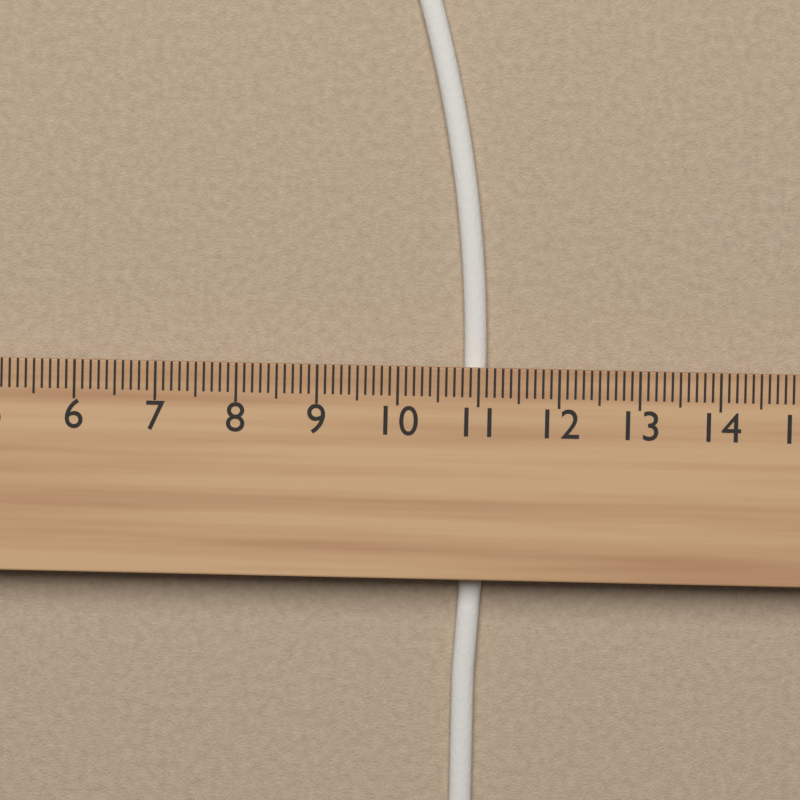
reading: 11.1 cm
